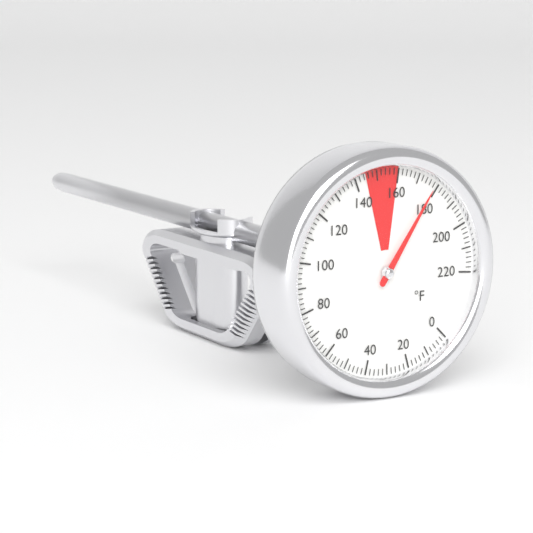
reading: 178 °F
